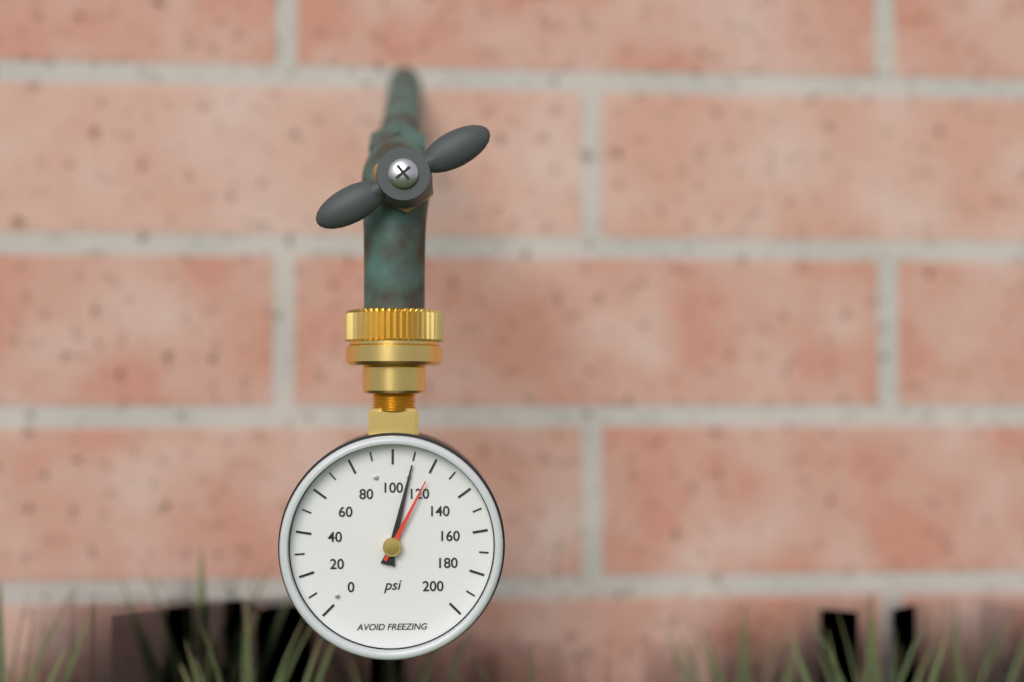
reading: 110 psi
